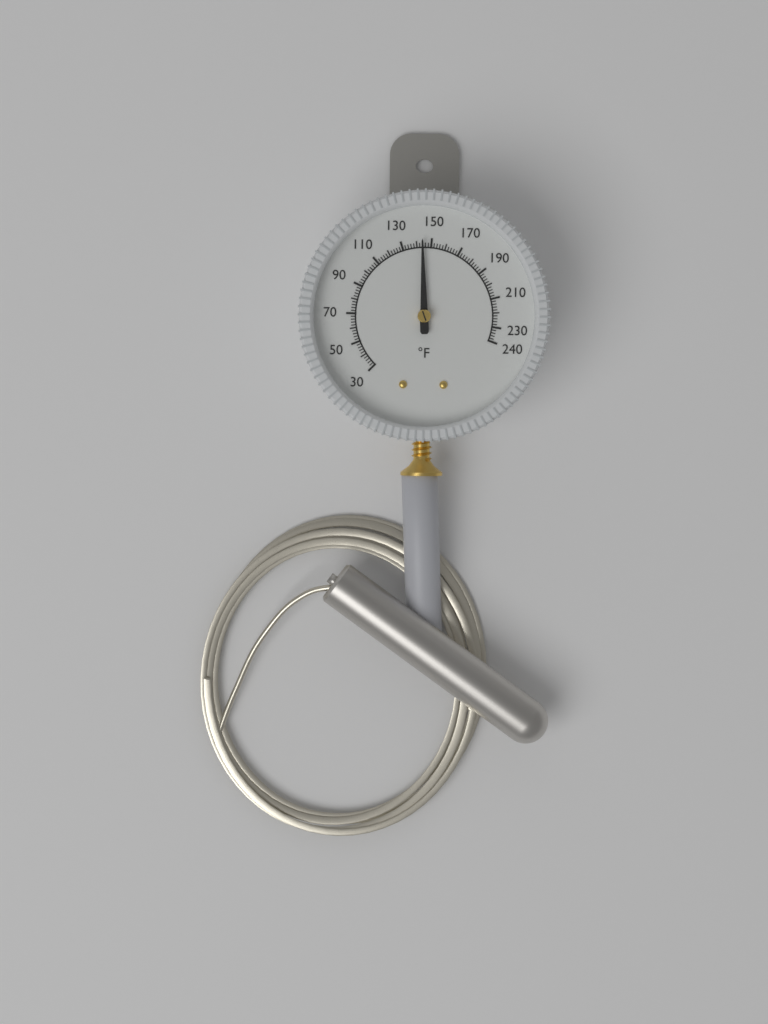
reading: 144 °F
